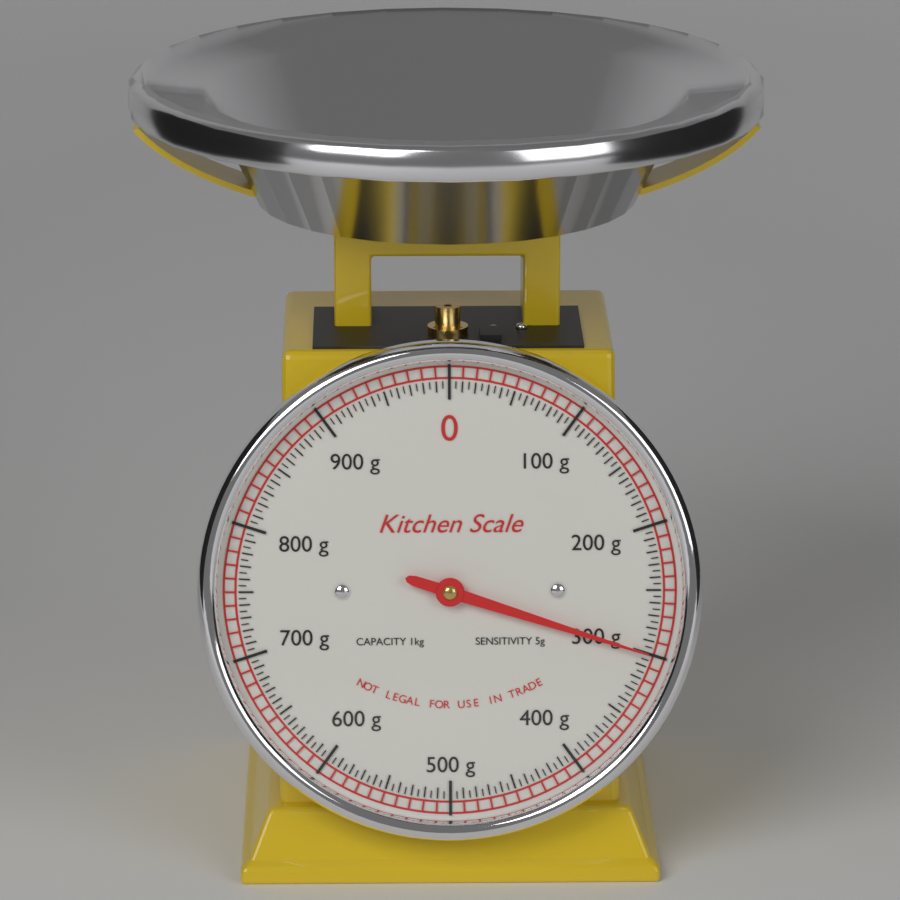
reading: 300 g
